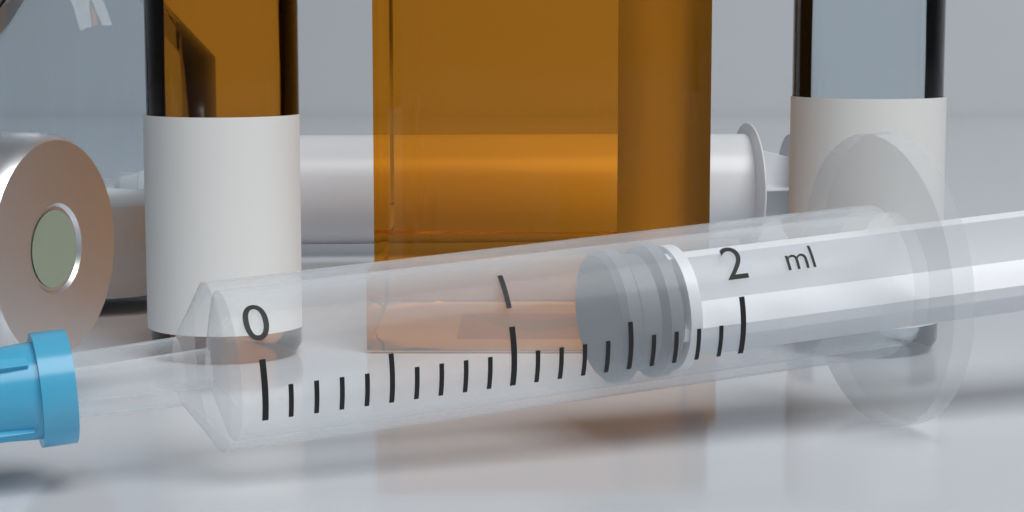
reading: 1.5 ml
